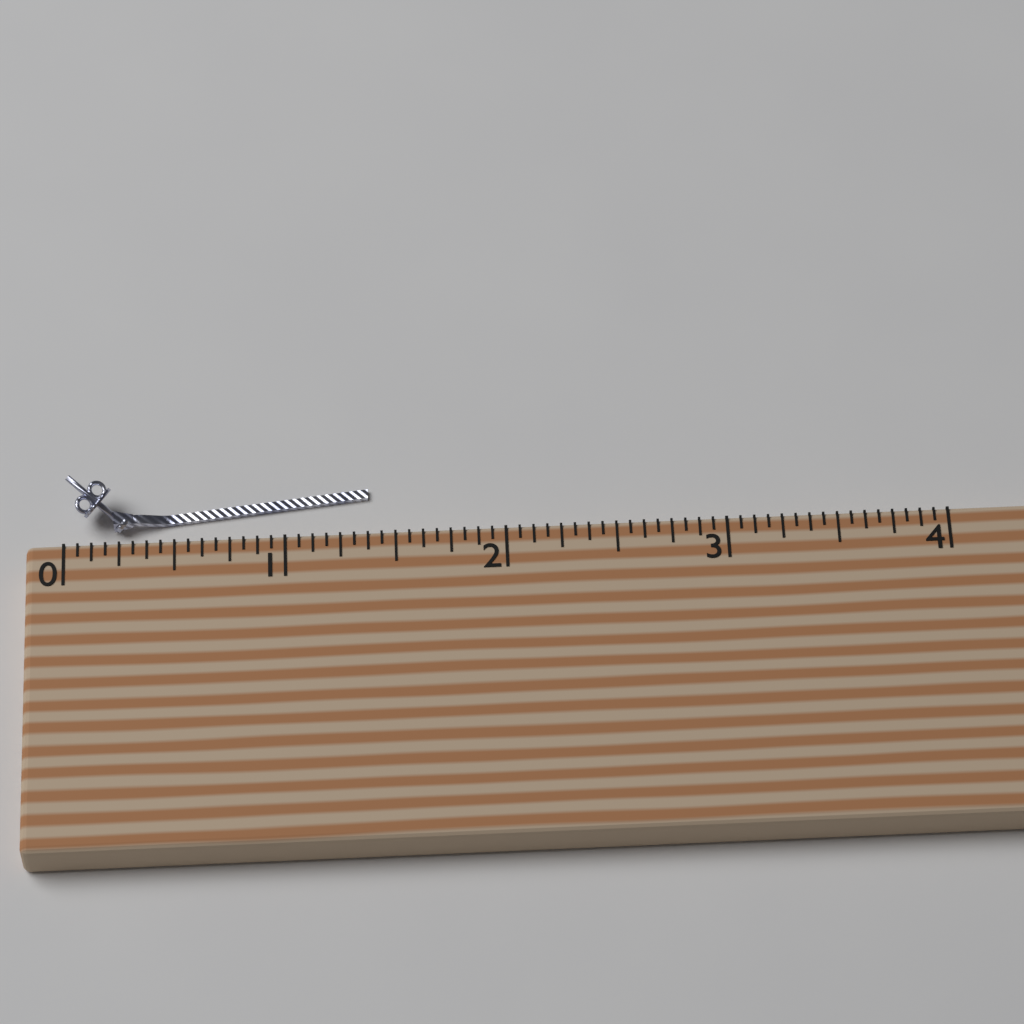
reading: 1.3750 (no unit)
